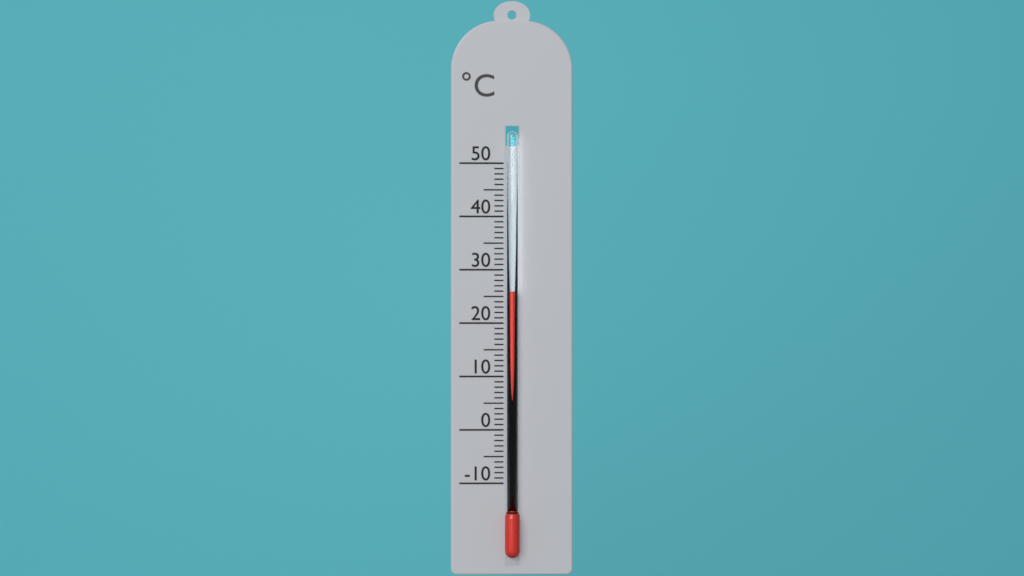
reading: 26 °C
